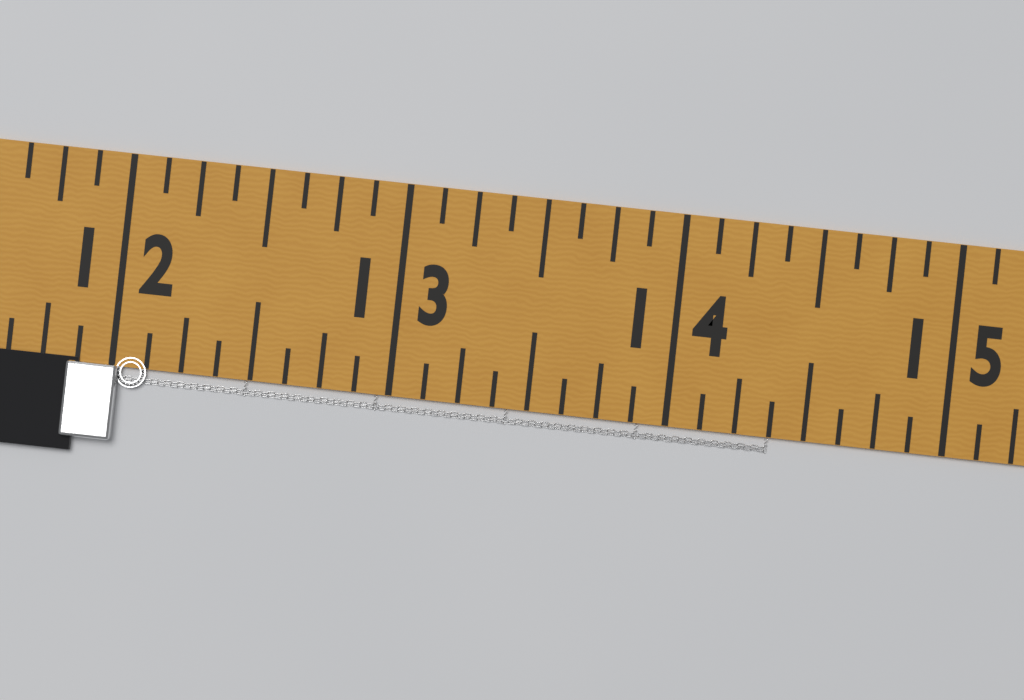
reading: 14.375 in
